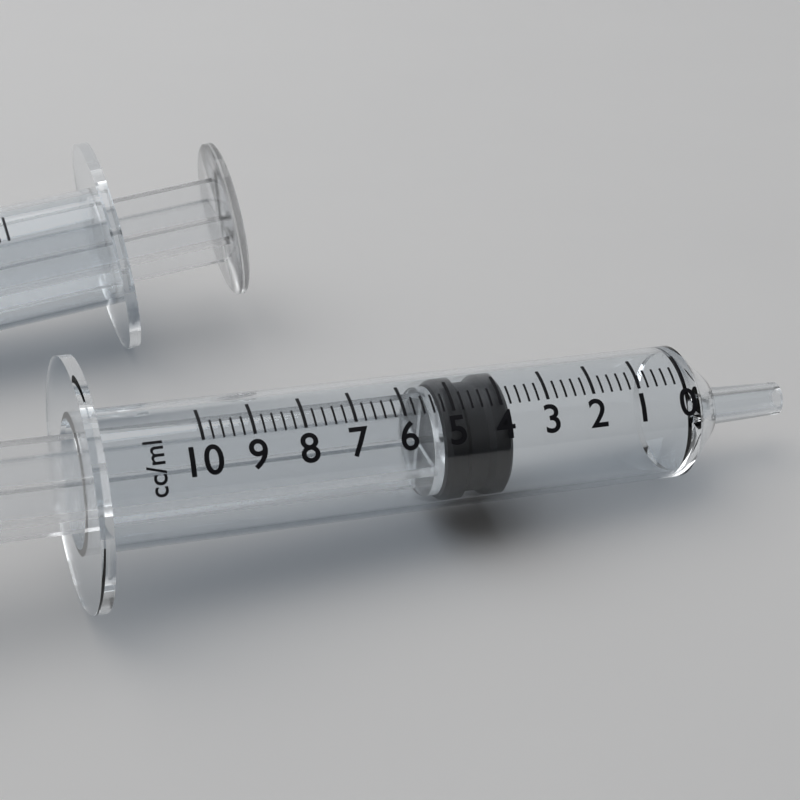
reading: 3.8 ml
